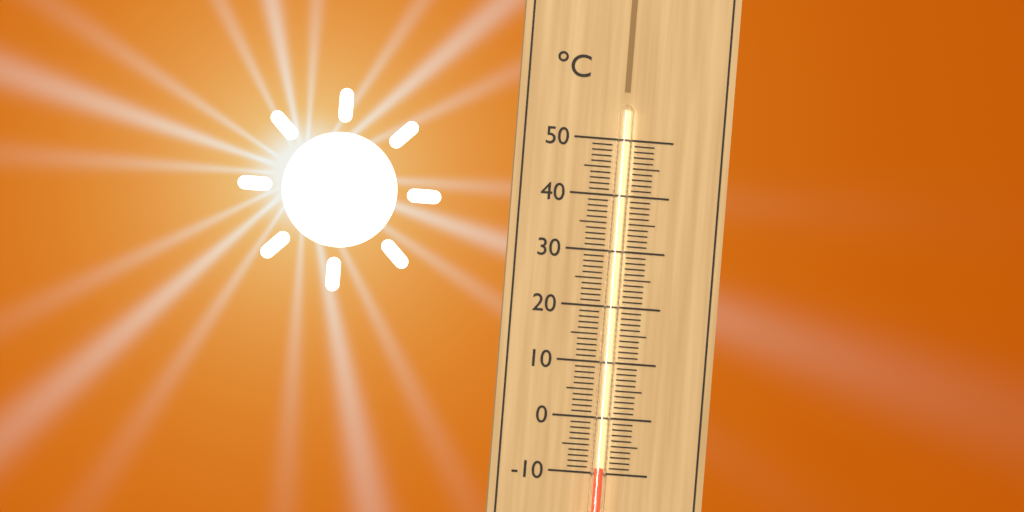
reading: -9 °C
